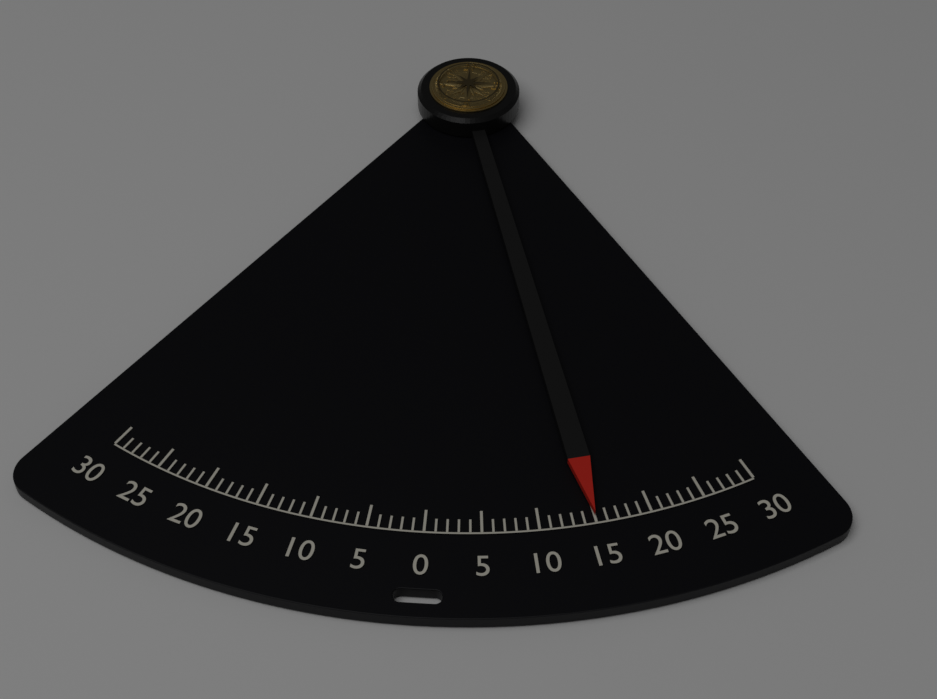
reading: 15 (no unit)
